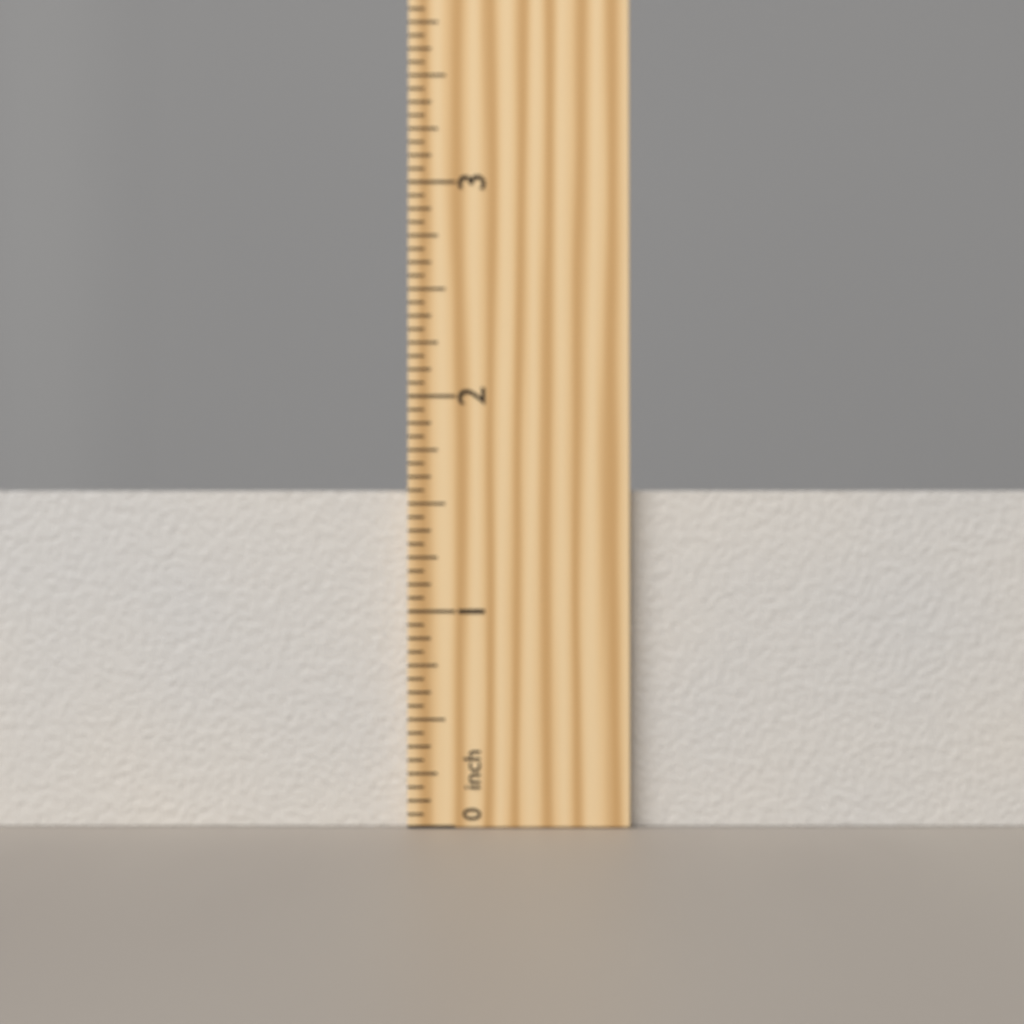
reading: 1.5625 inch
